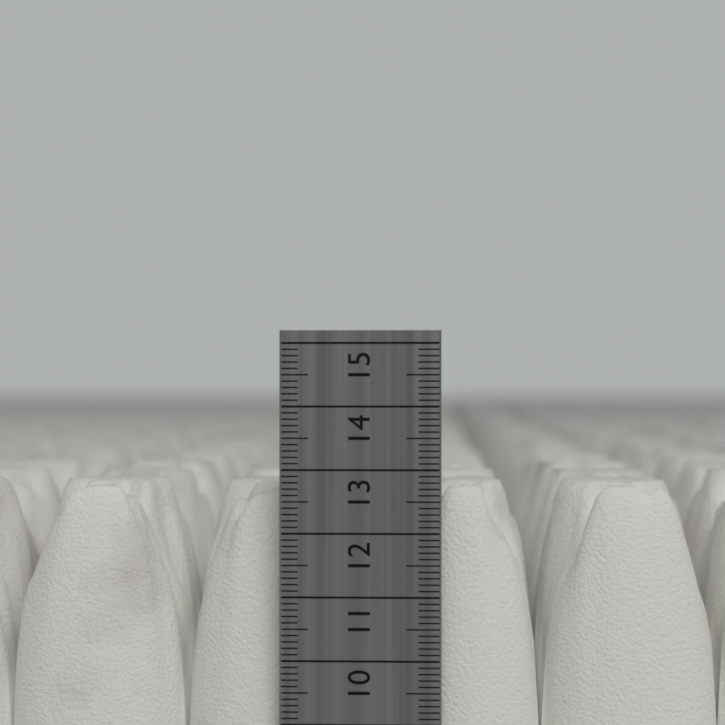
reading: 12.7 cm
